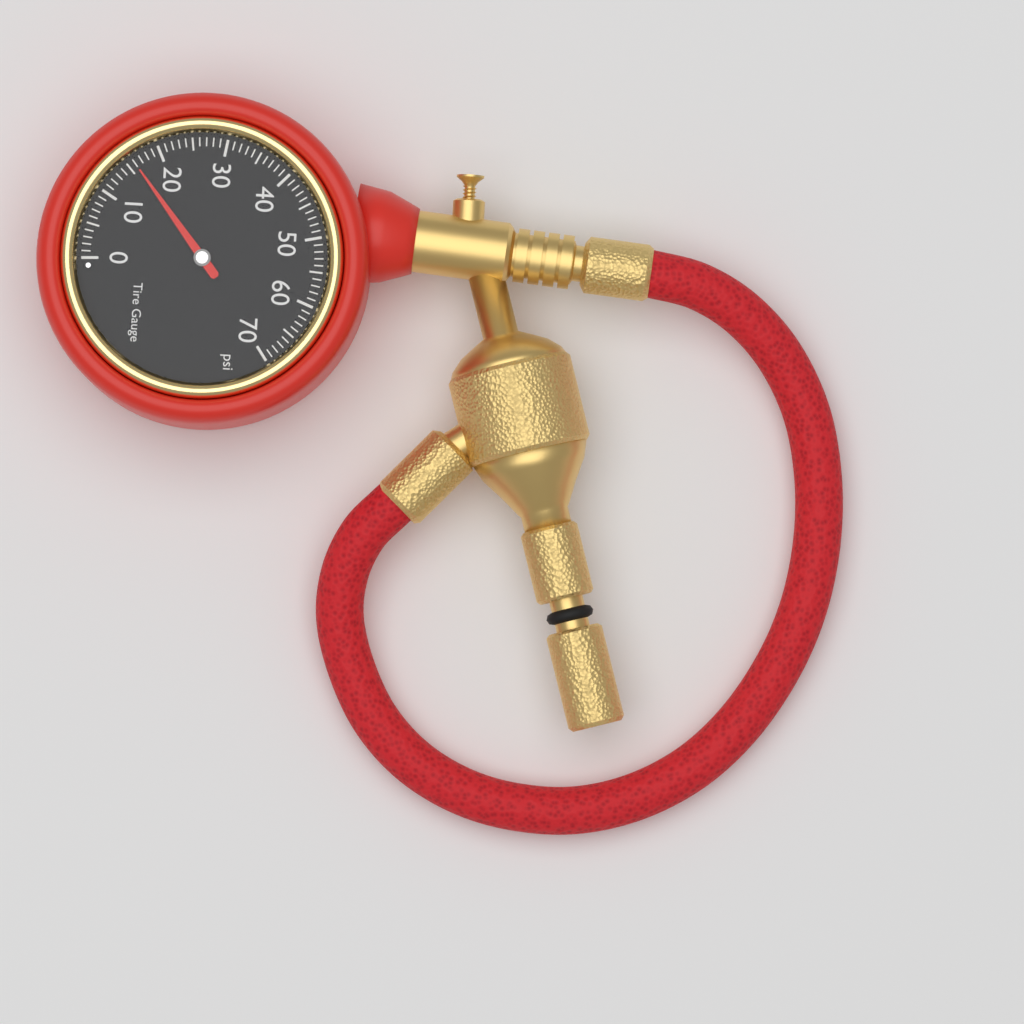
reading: 16 psi
